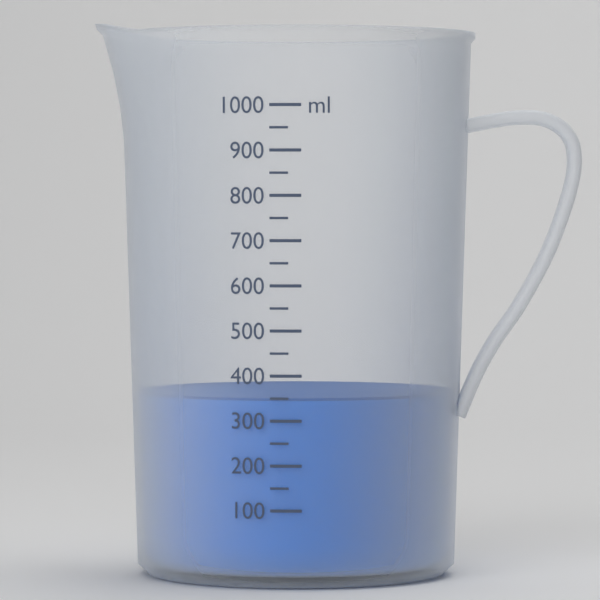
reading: 350 ml
